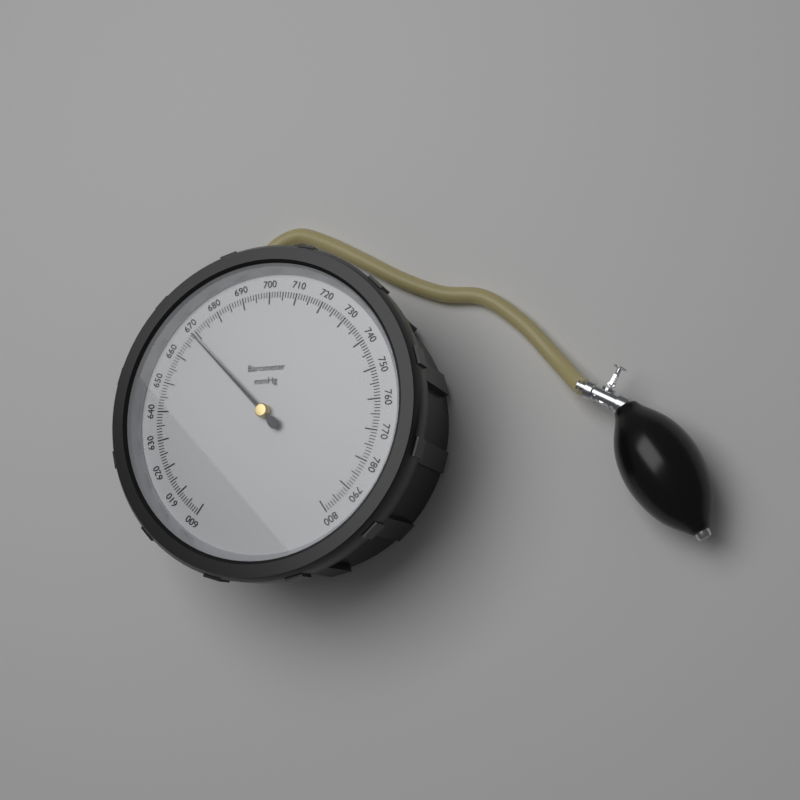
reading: 669 mmHg
